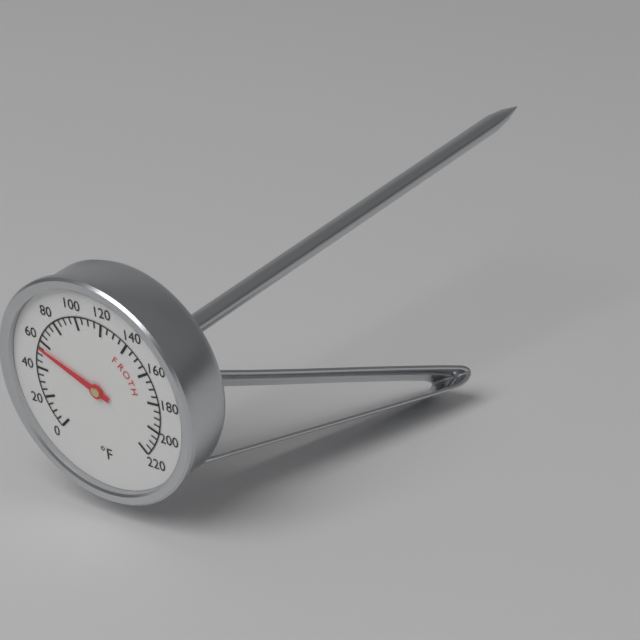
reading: 55 °F
